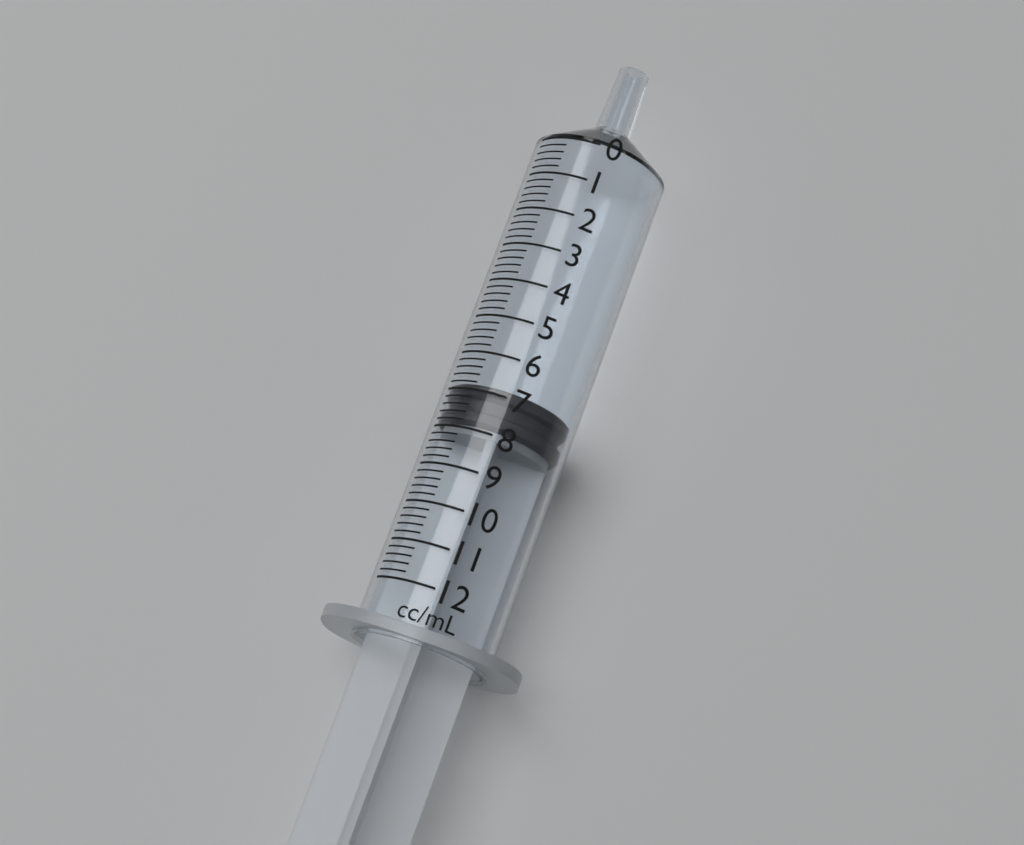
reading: 6.8 ml
